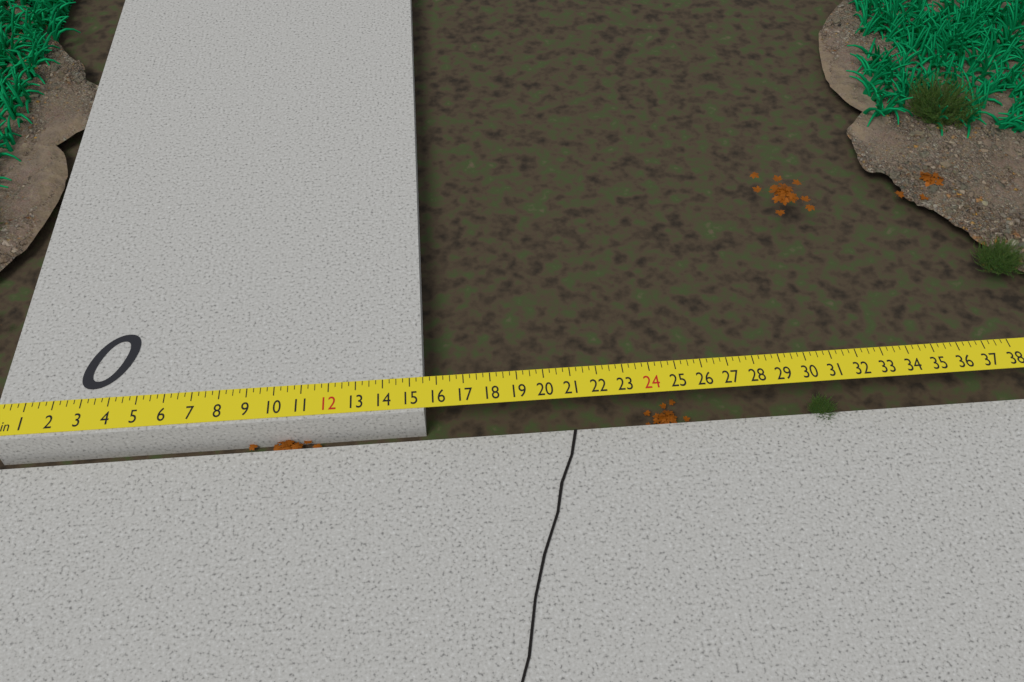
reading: 15.50 in
